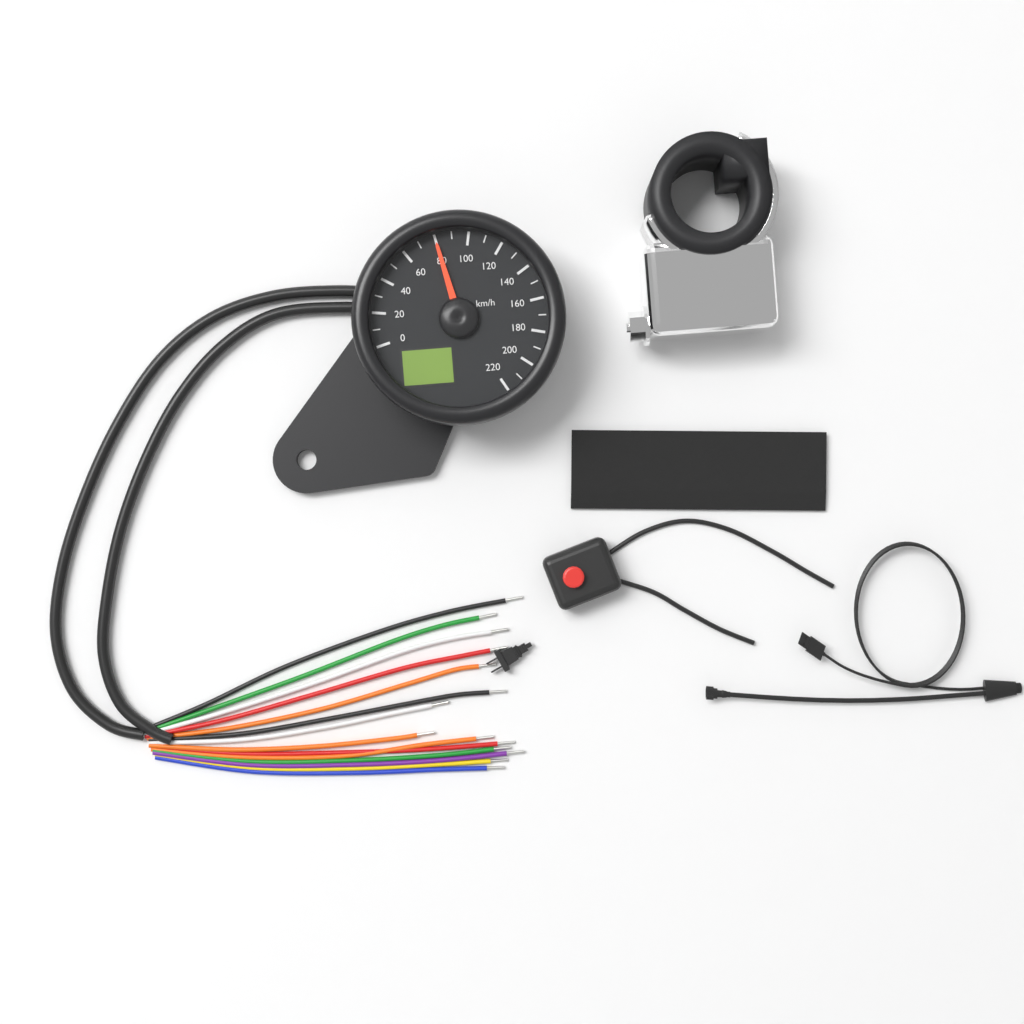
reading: 80 km/h
